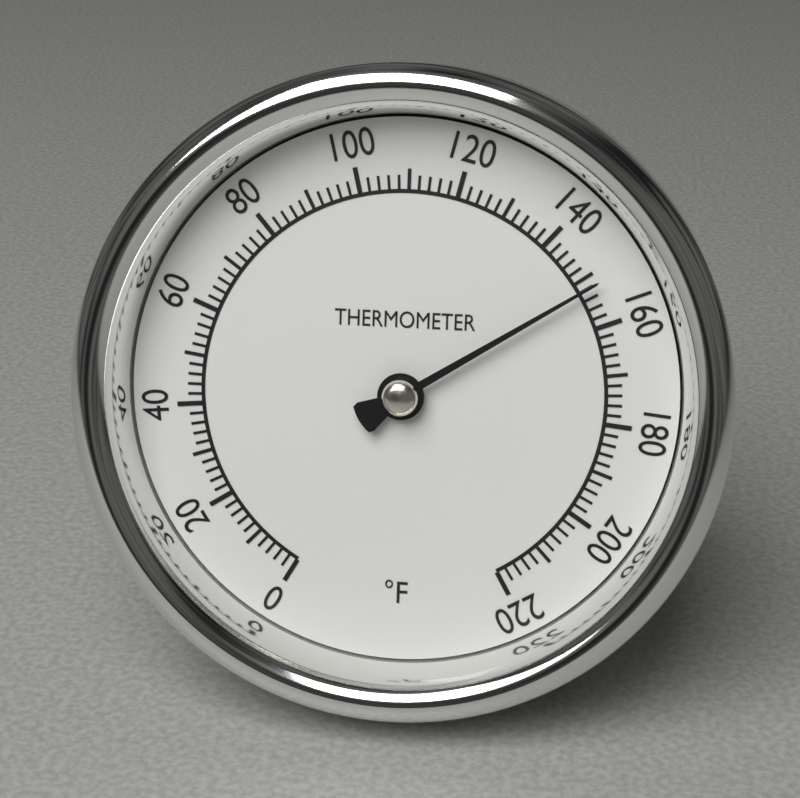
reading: 152 °F
